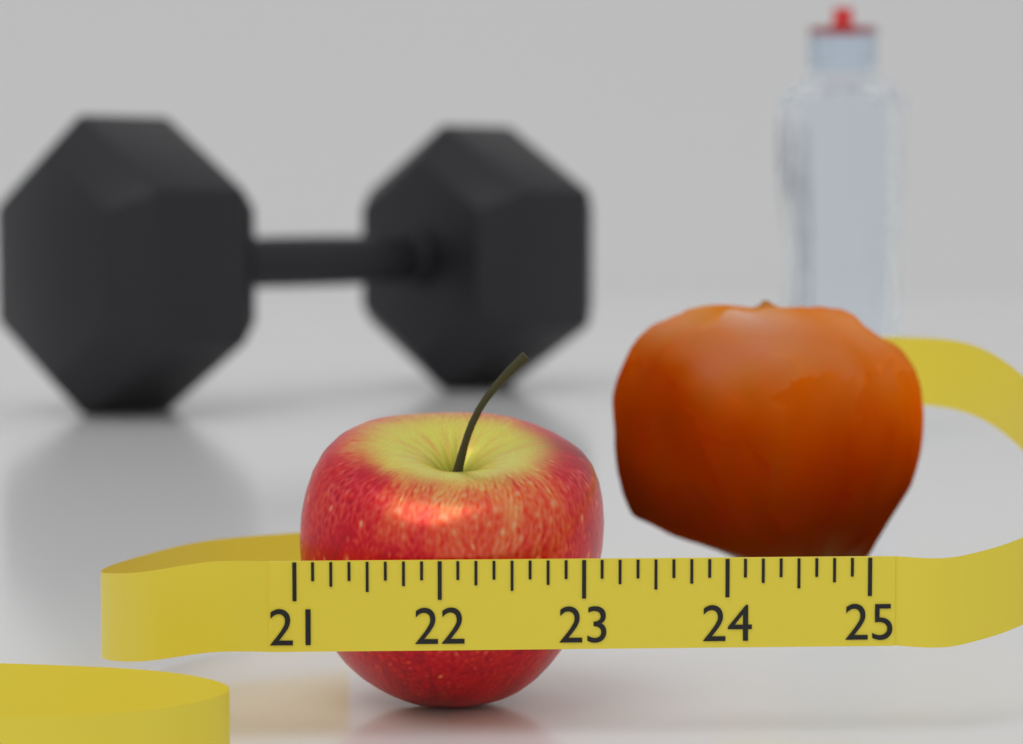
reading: 23.250 (no unit)
